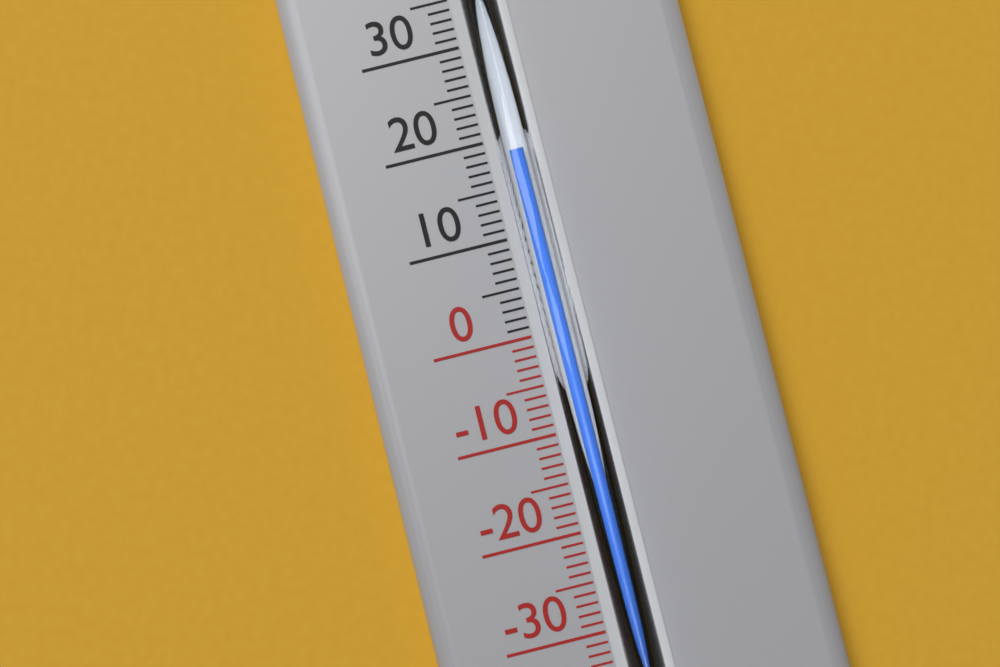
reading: 18 °C
